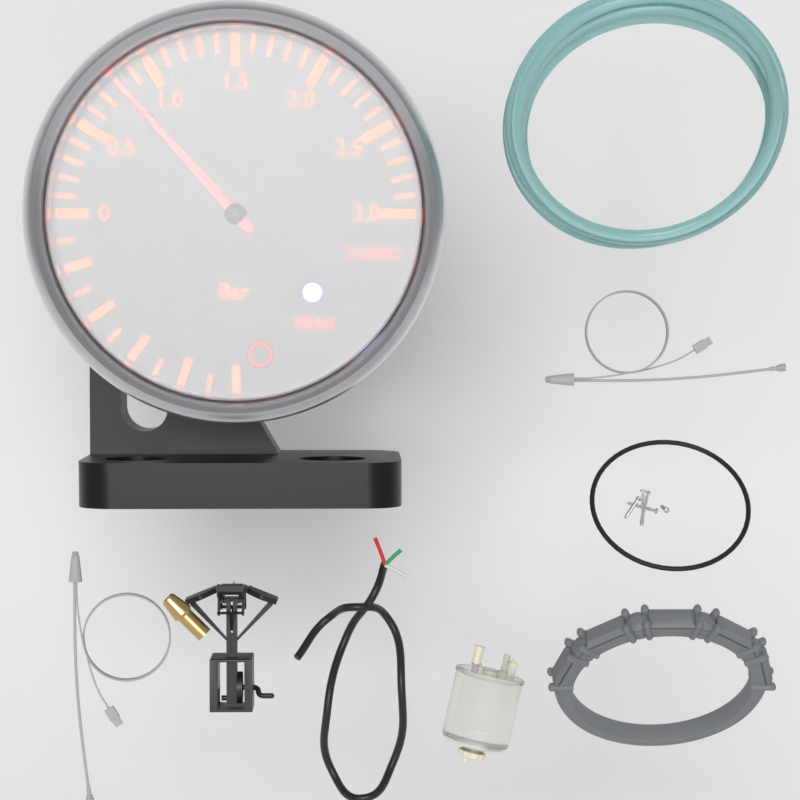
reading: 0.8 bar
